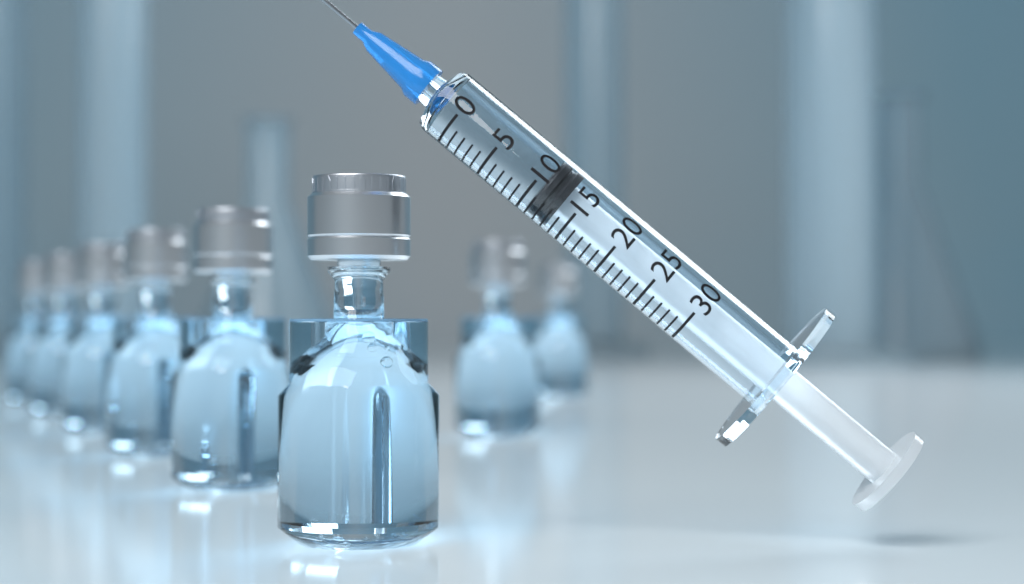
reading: 11 (no unit)
